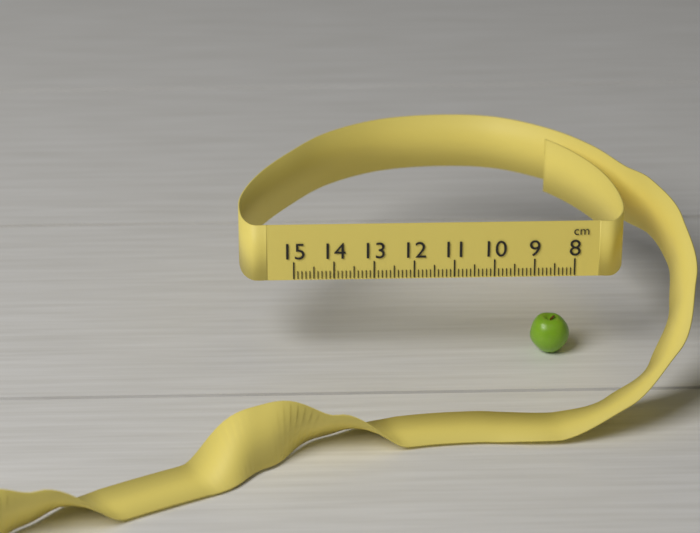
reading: 9.0 cm
